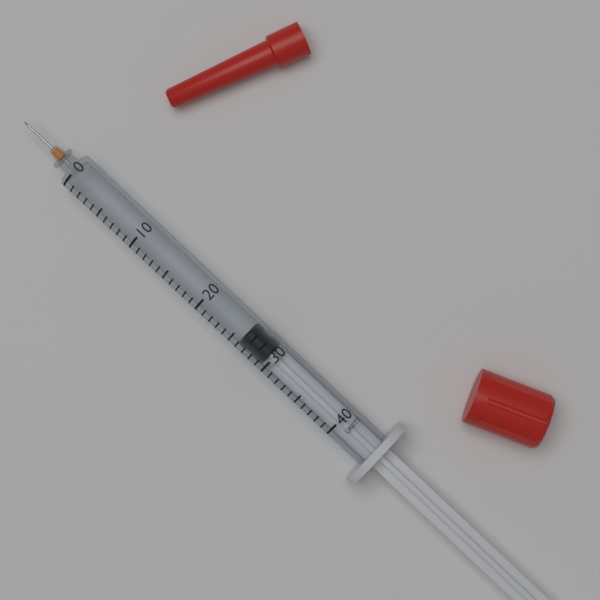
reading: 26 units
